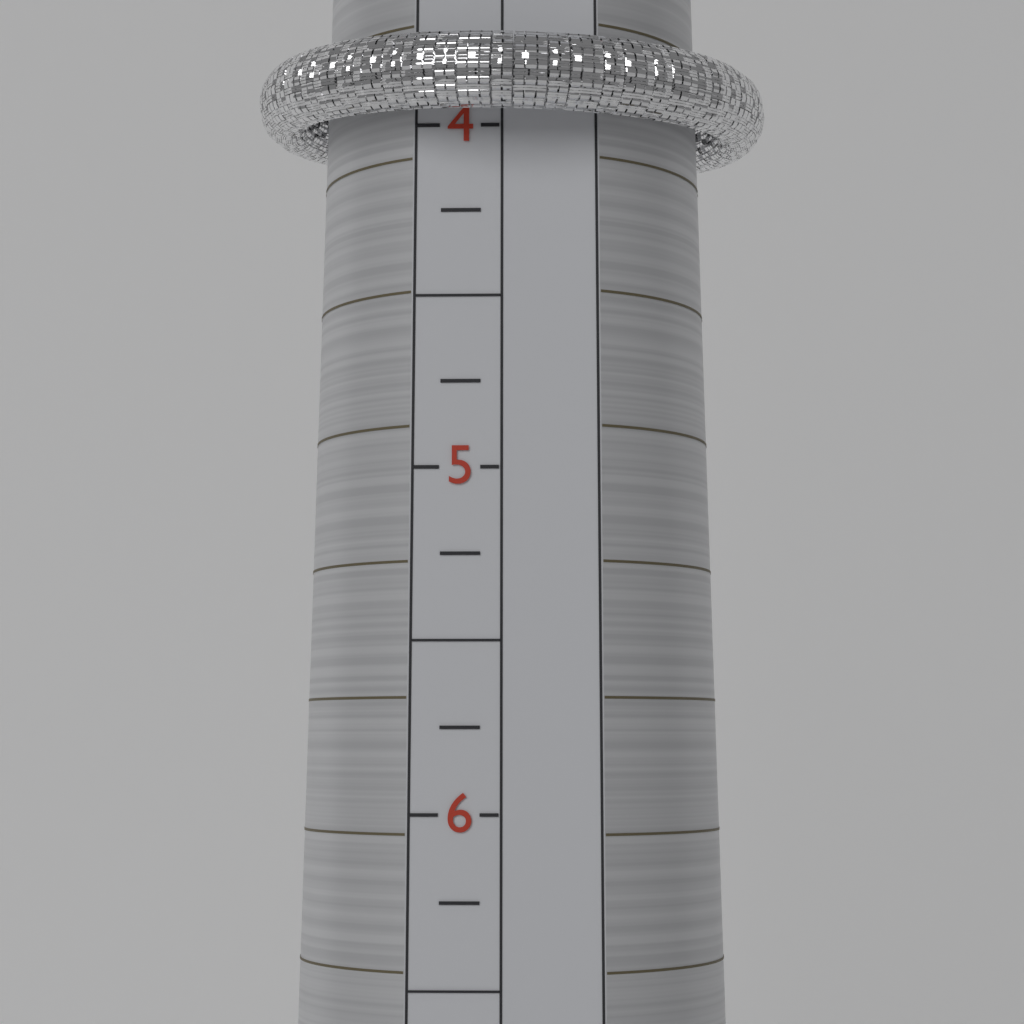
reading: 4.00 (no unit)
